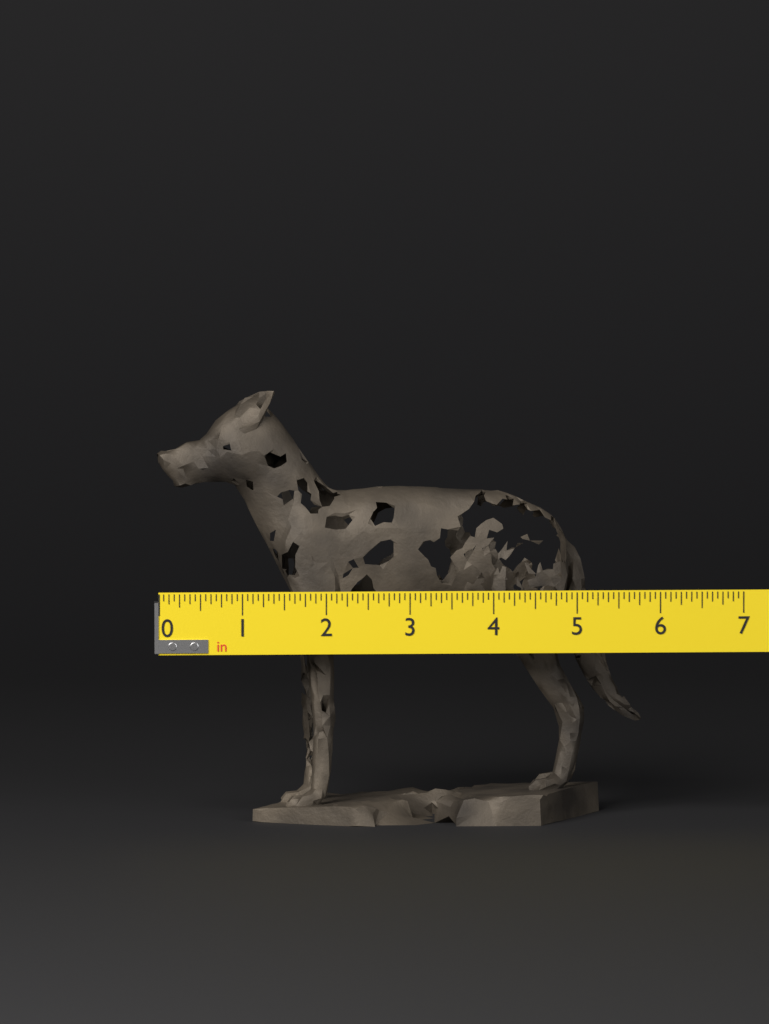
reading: 5.8750 in
